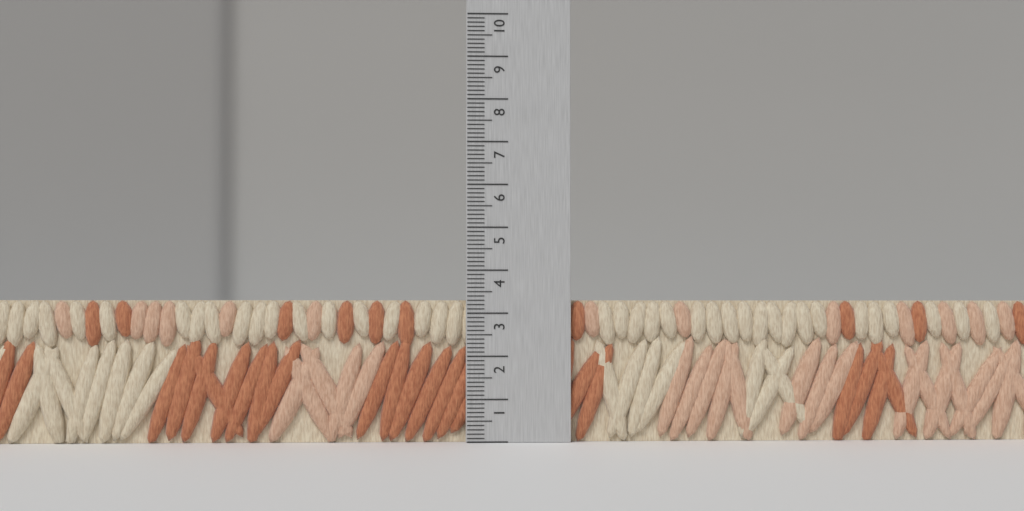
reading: 3.3 (no unit)
